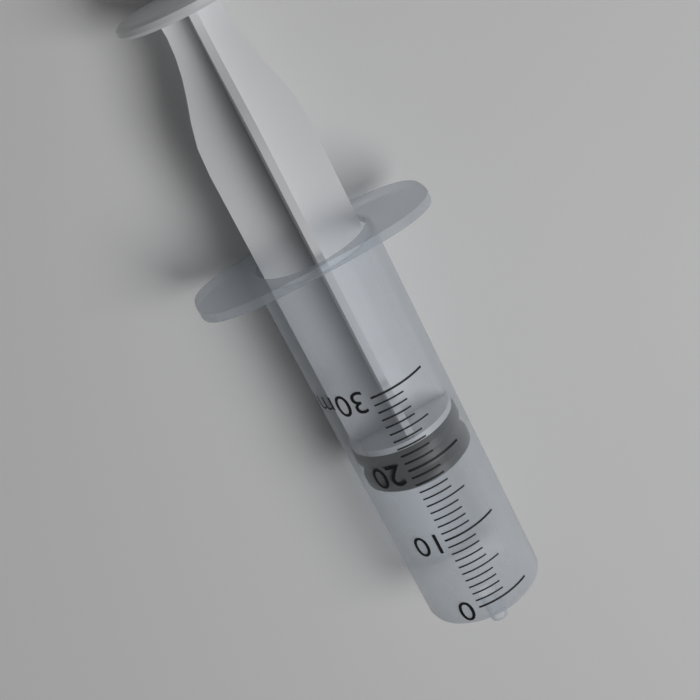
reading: 17 ml
